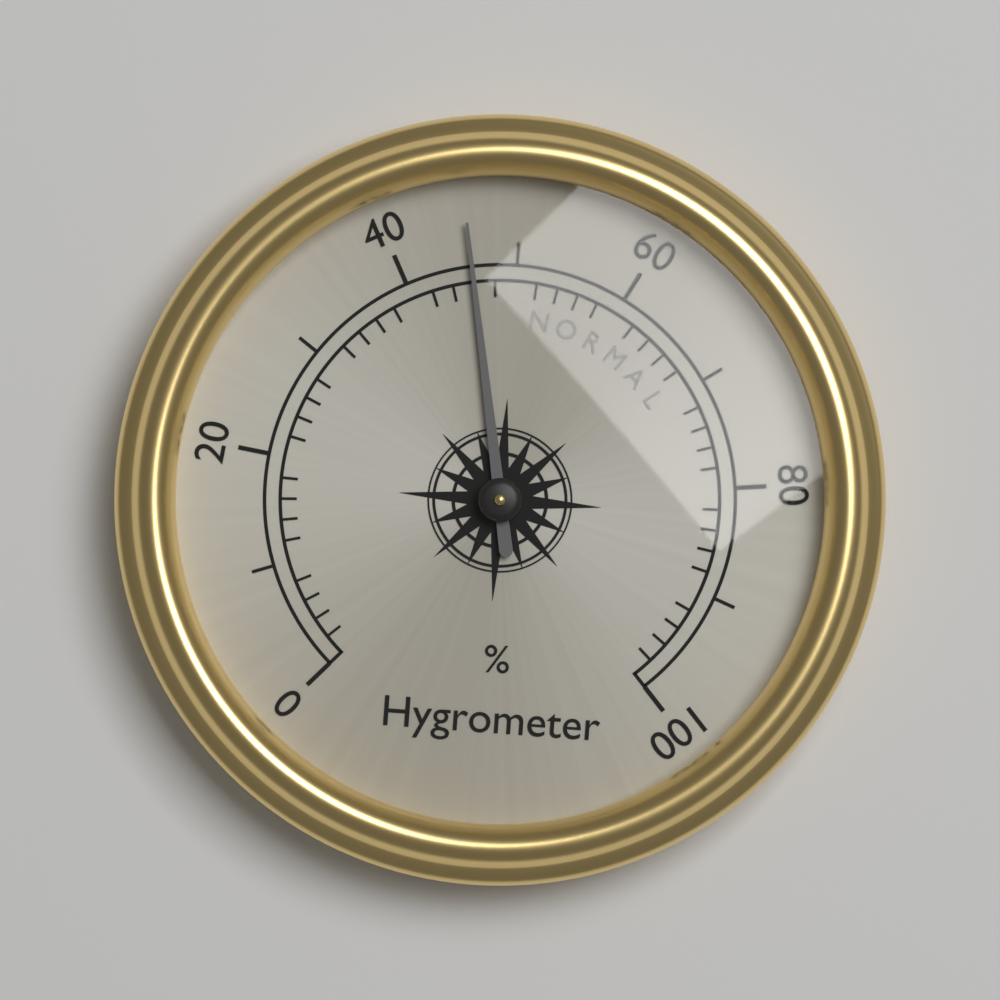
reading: 46 %
